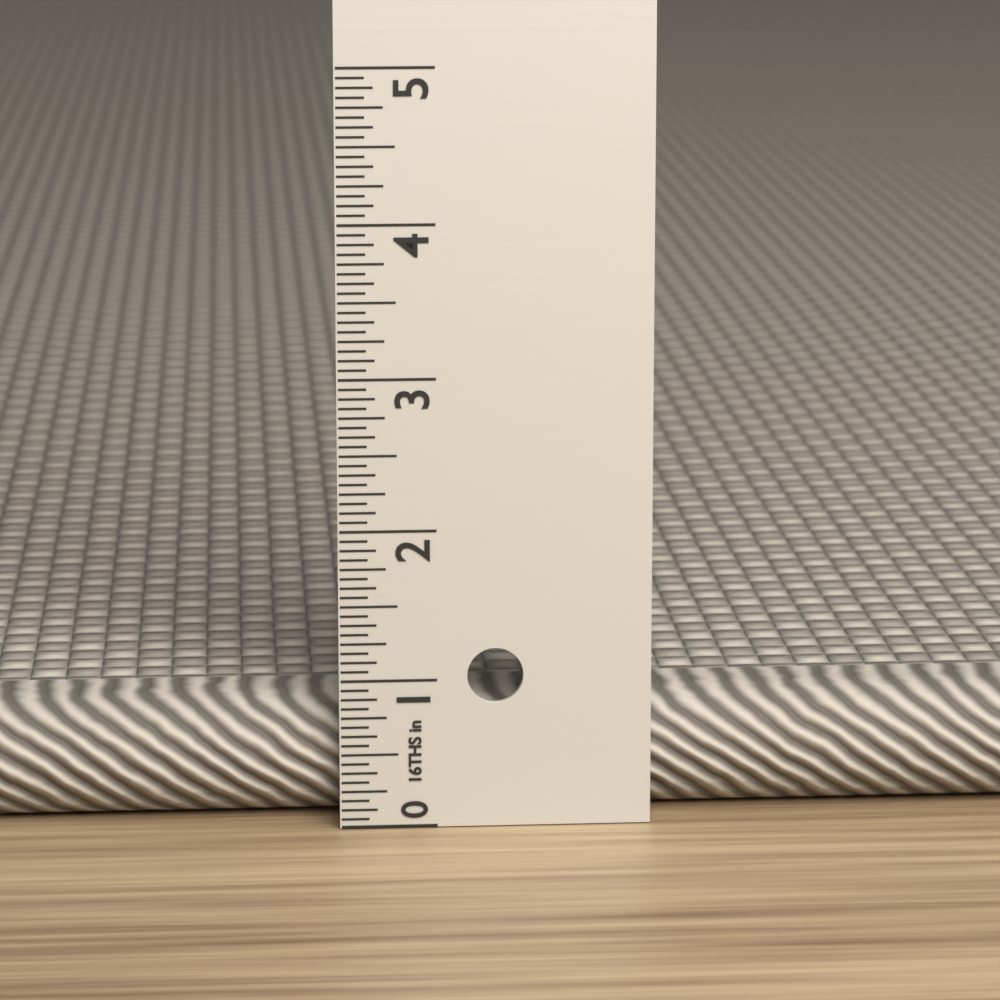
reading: 0.8125 in
